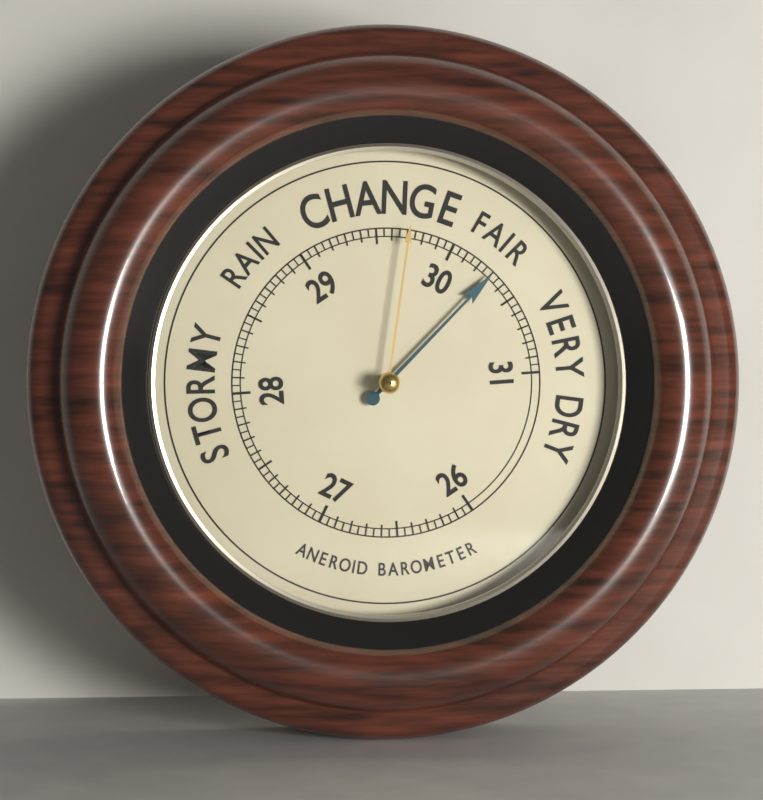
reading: 30.30 (no unit)
